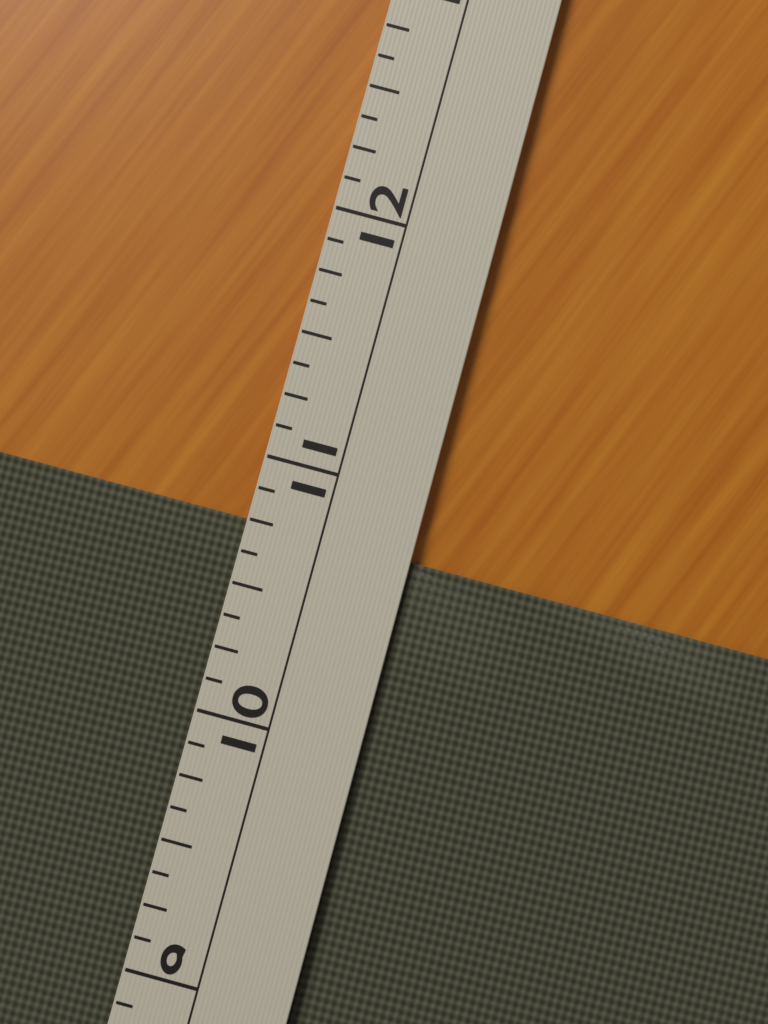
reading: 10.750 (no unit)
